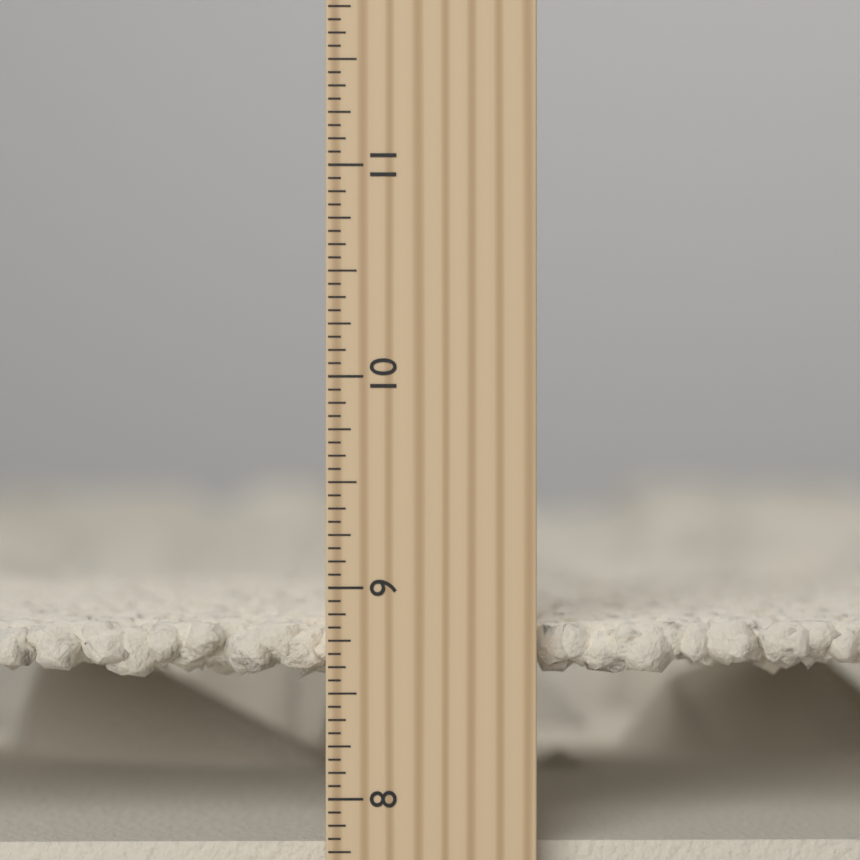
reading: 8.8125 inch
